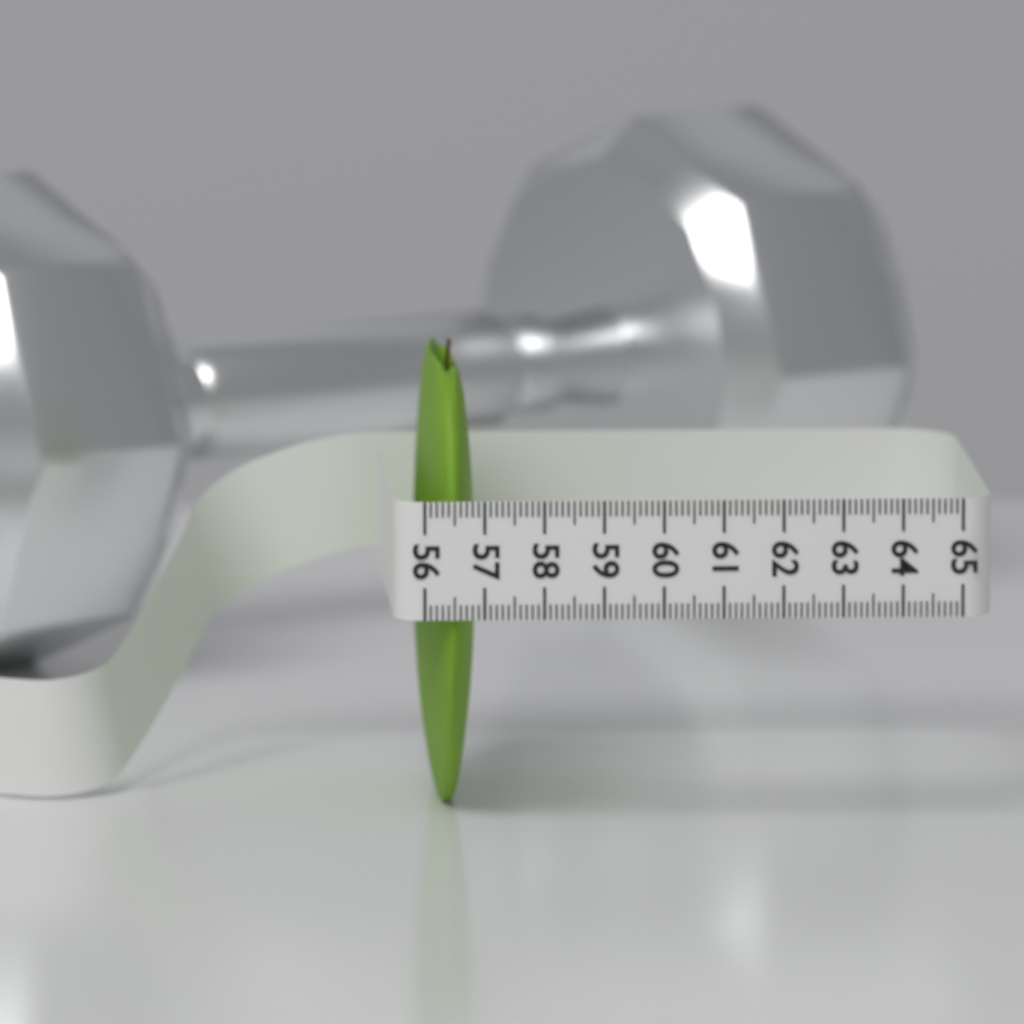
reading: 57.0 (no unit)
